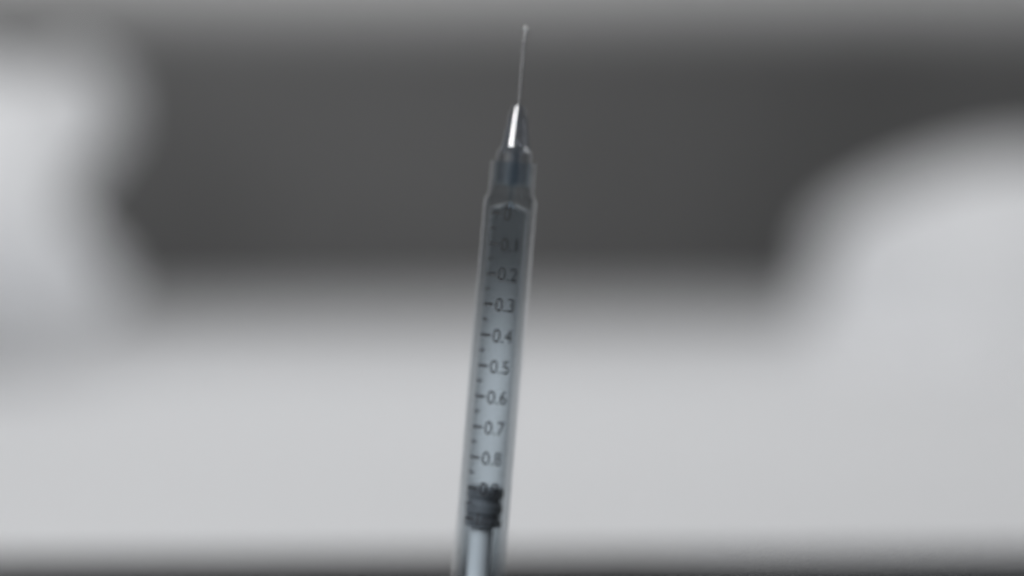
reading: 0.90 ml
